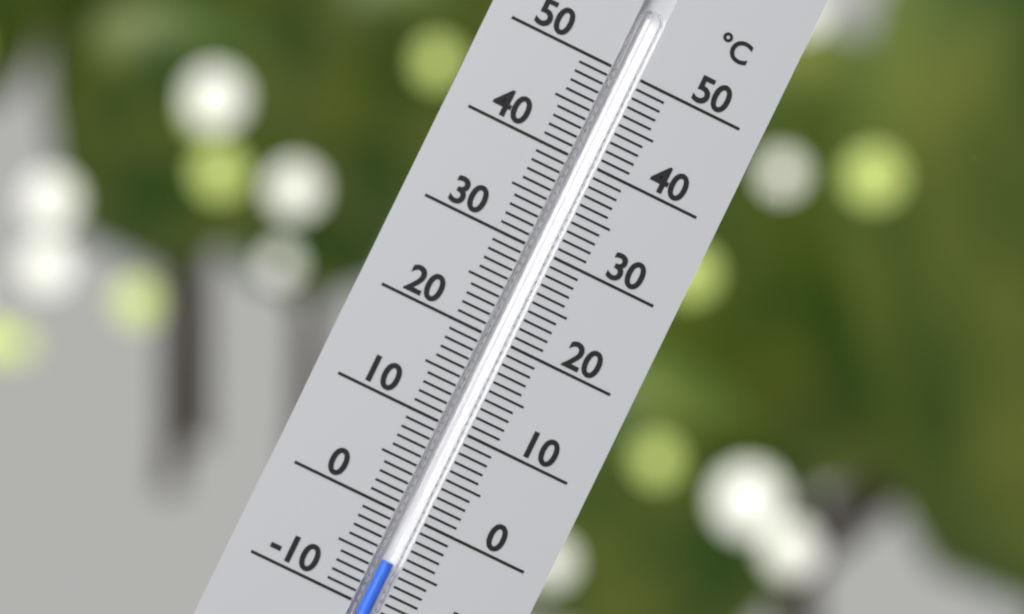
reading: -5 °C
